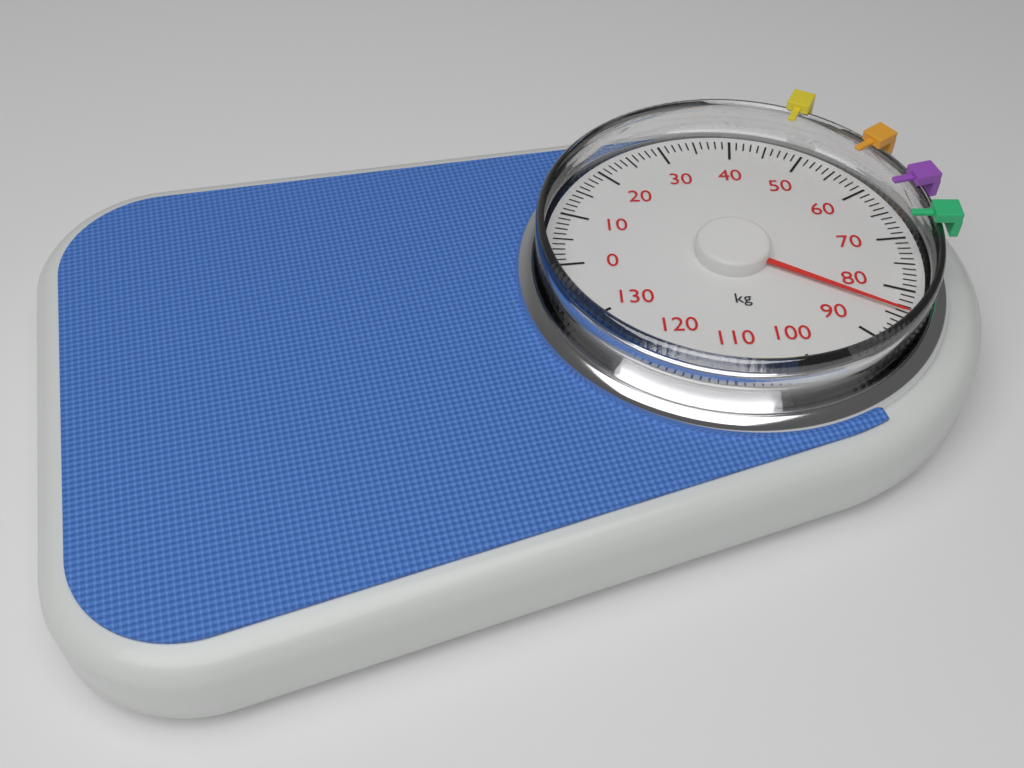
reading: 84 kg
